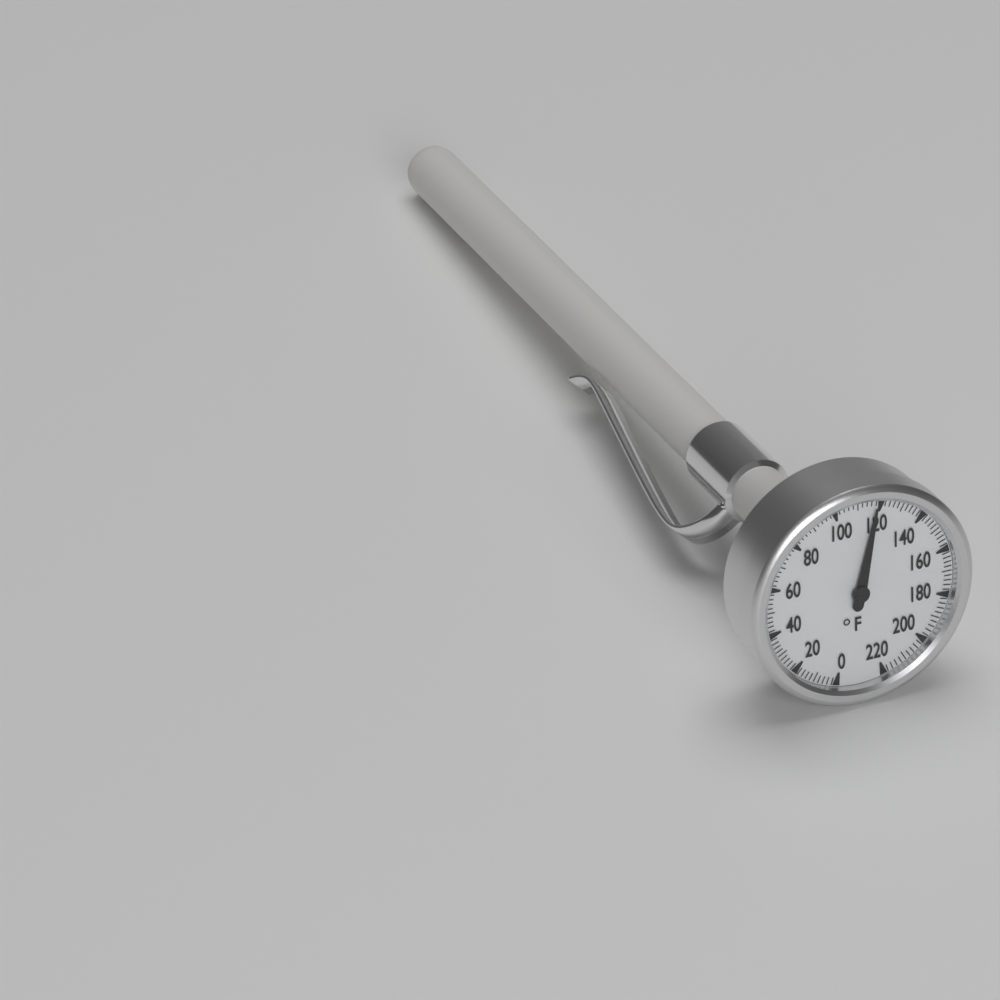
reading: 118 °F
